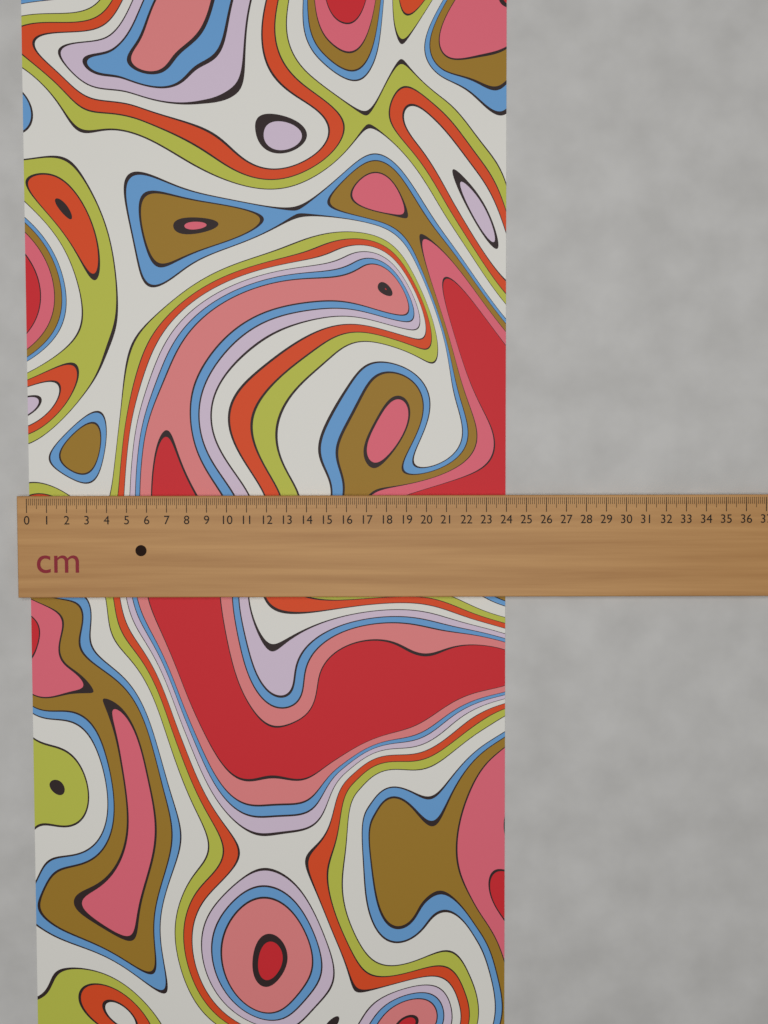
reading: 24.0 cm
